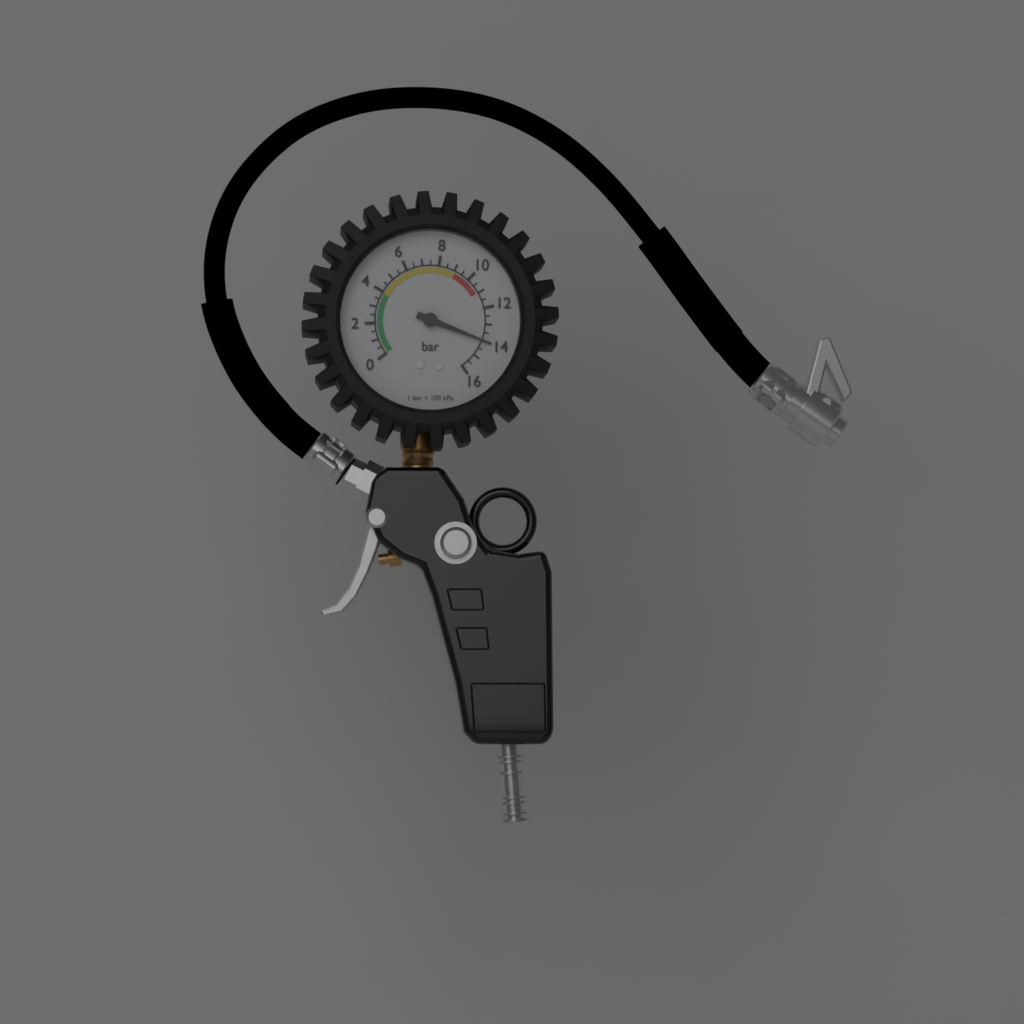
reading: 14.0 bar
